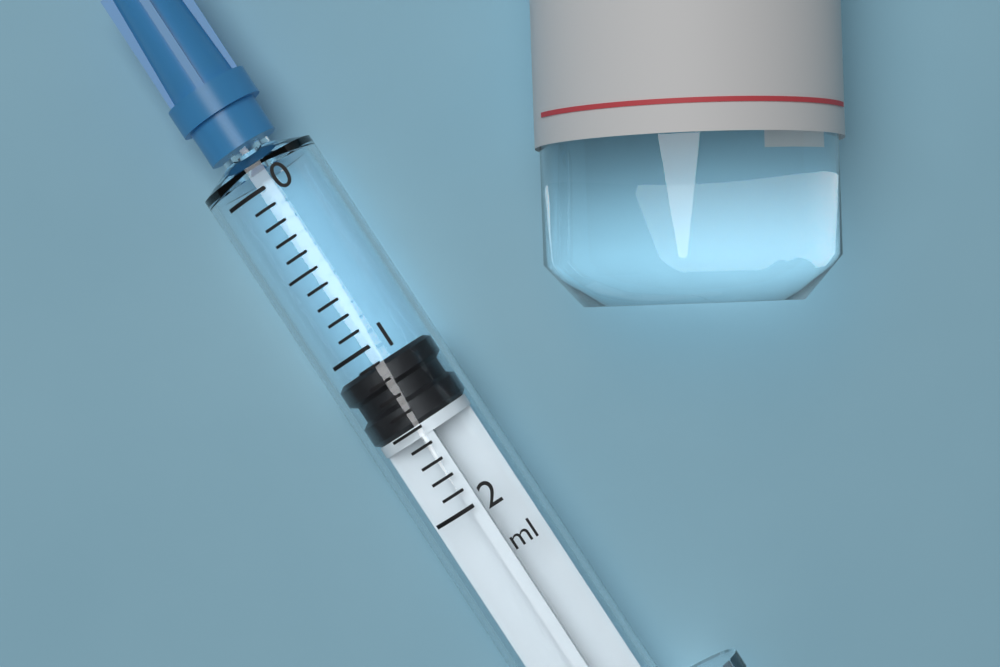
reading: 1.1 ml
